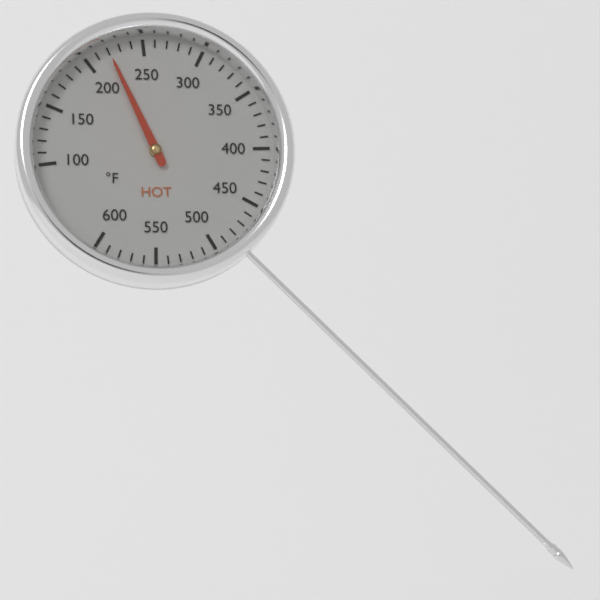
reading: 220 °F
